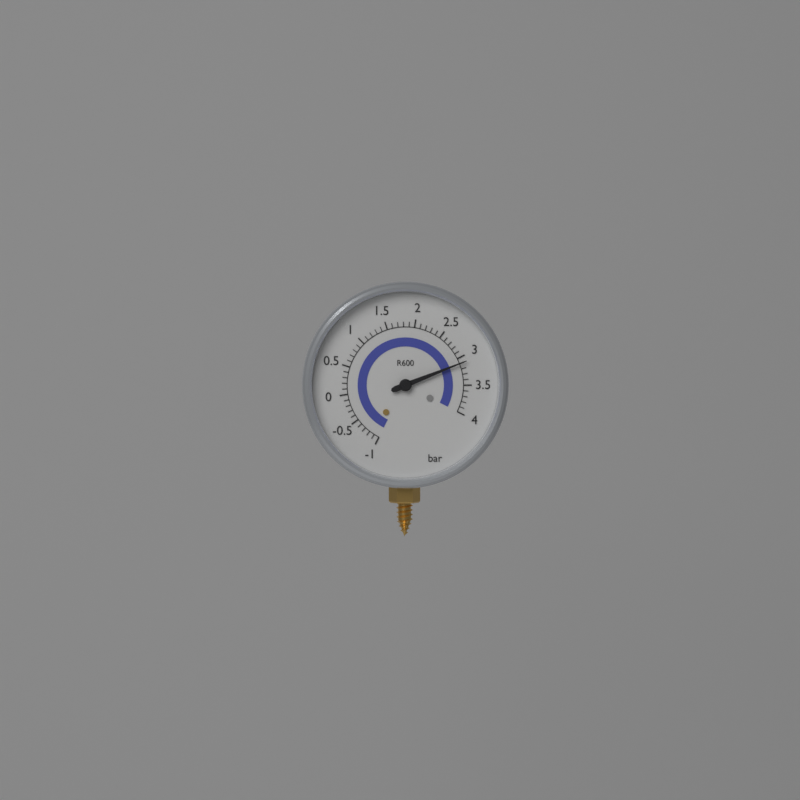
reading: 3.1 bar
